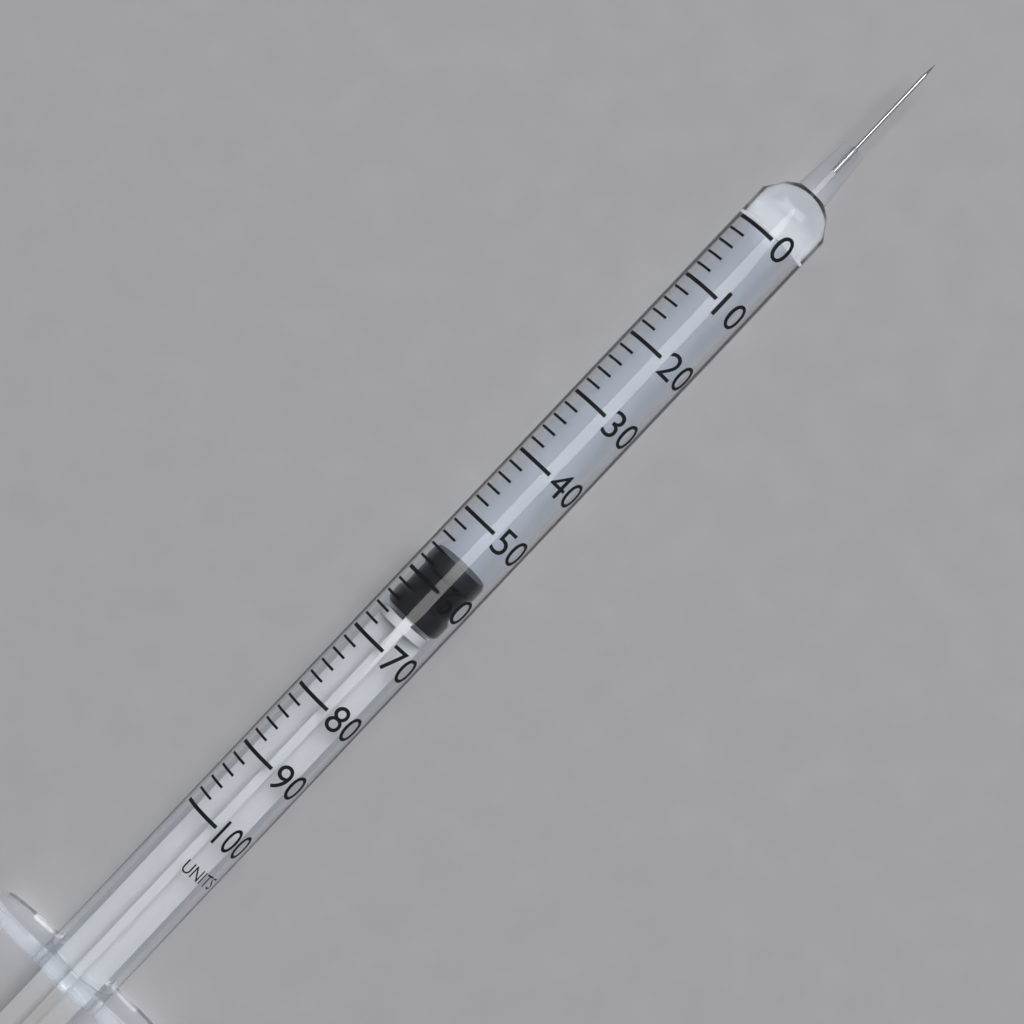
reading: 56 units
